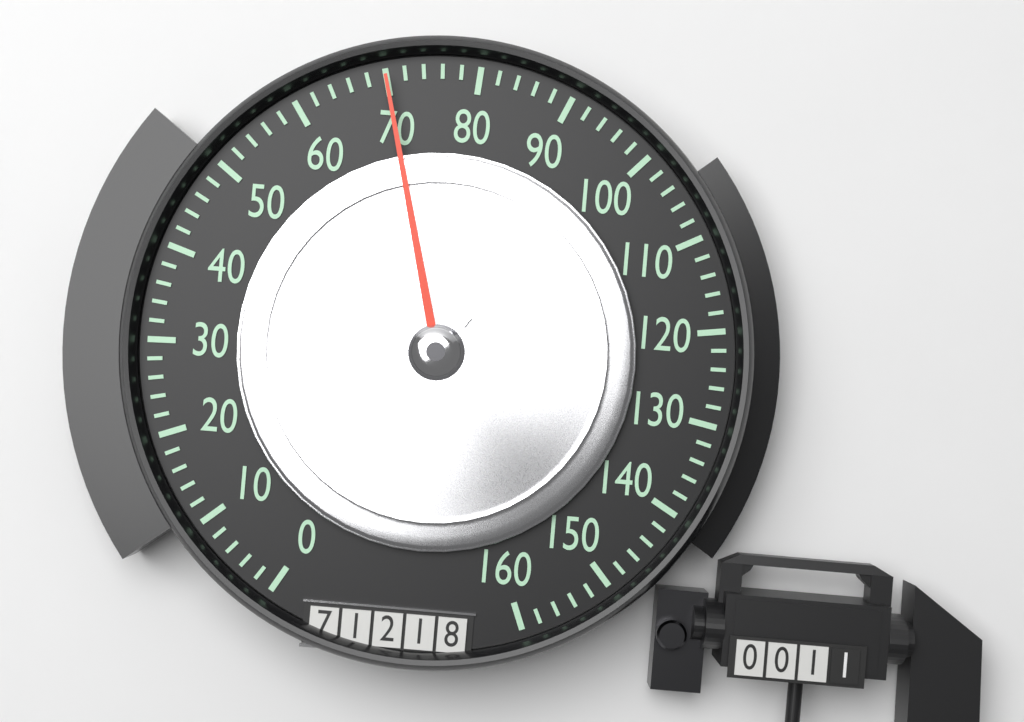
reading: 70 (no unit)
